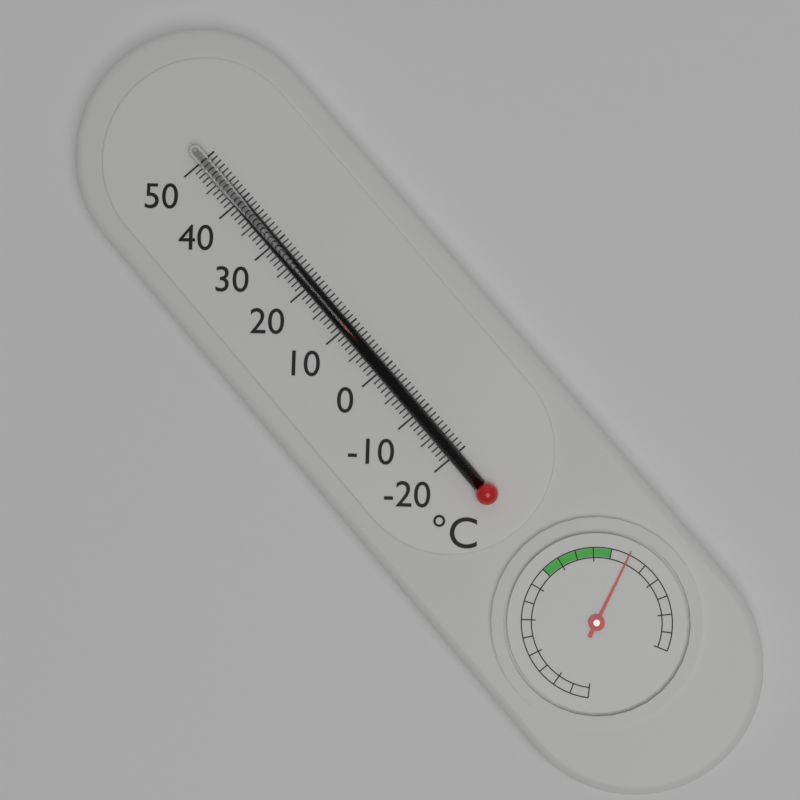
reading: 12 °C
